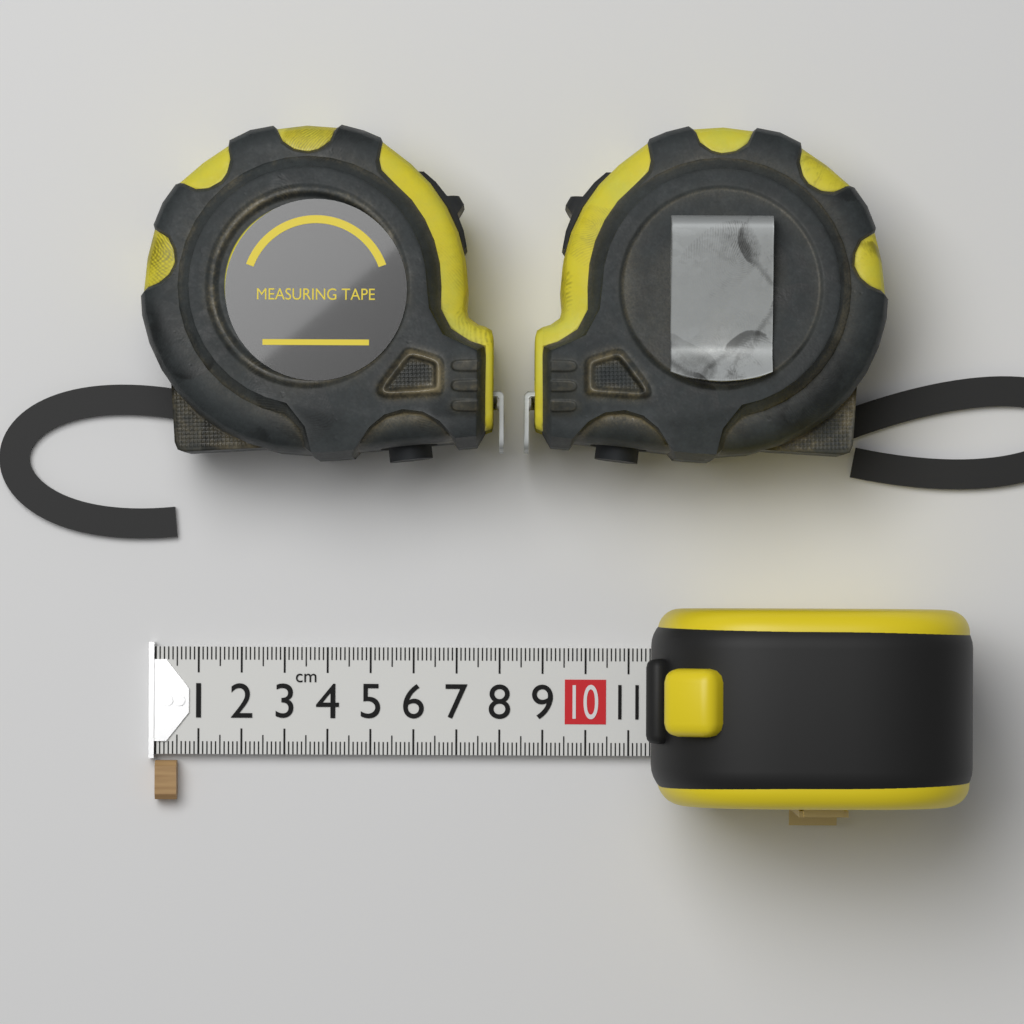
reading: 0.5 cm
